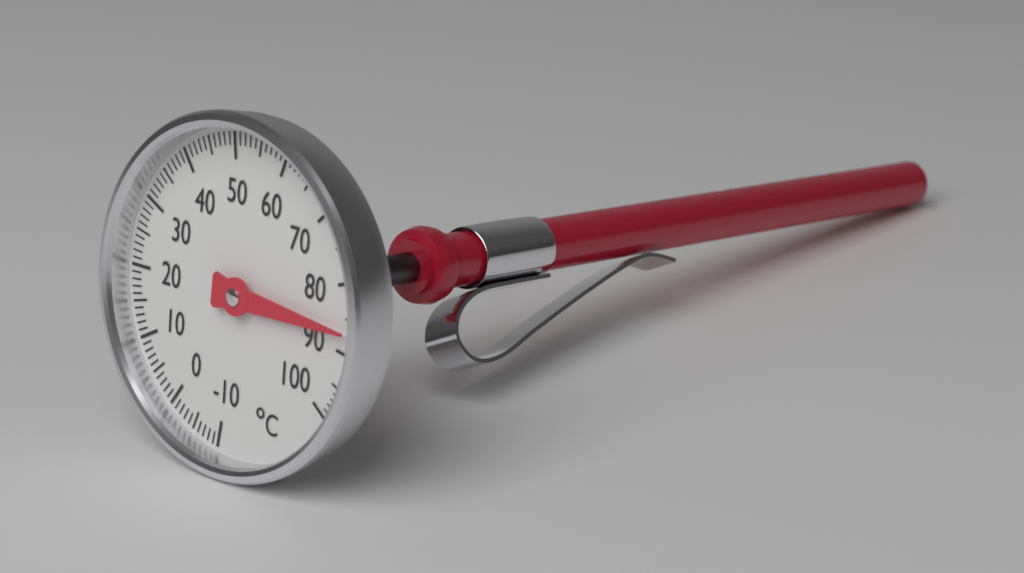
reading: 87 °C
